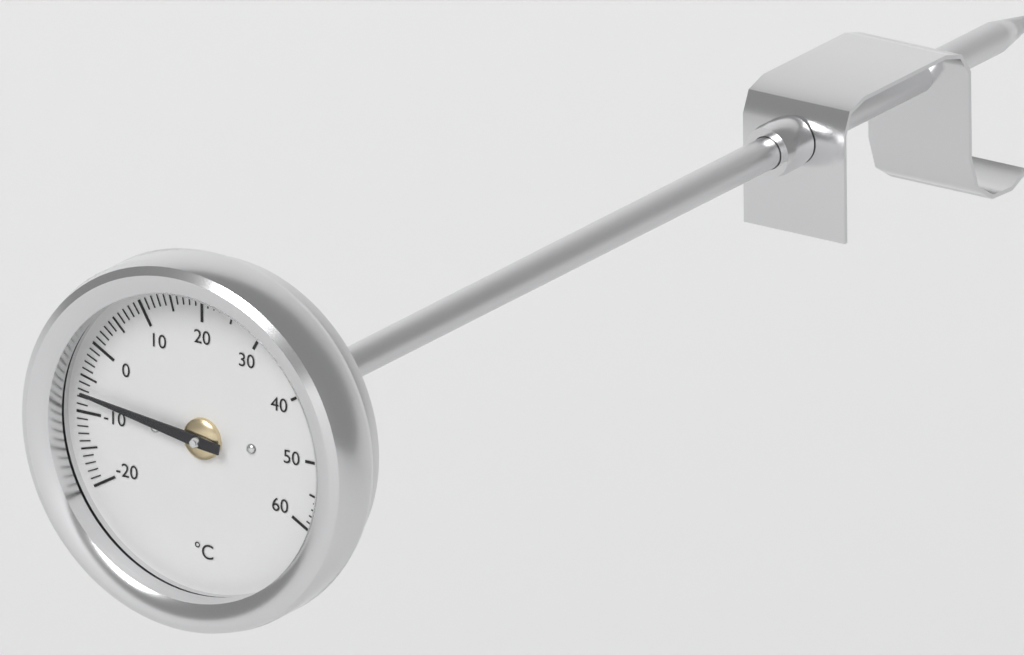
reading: -7 °C
